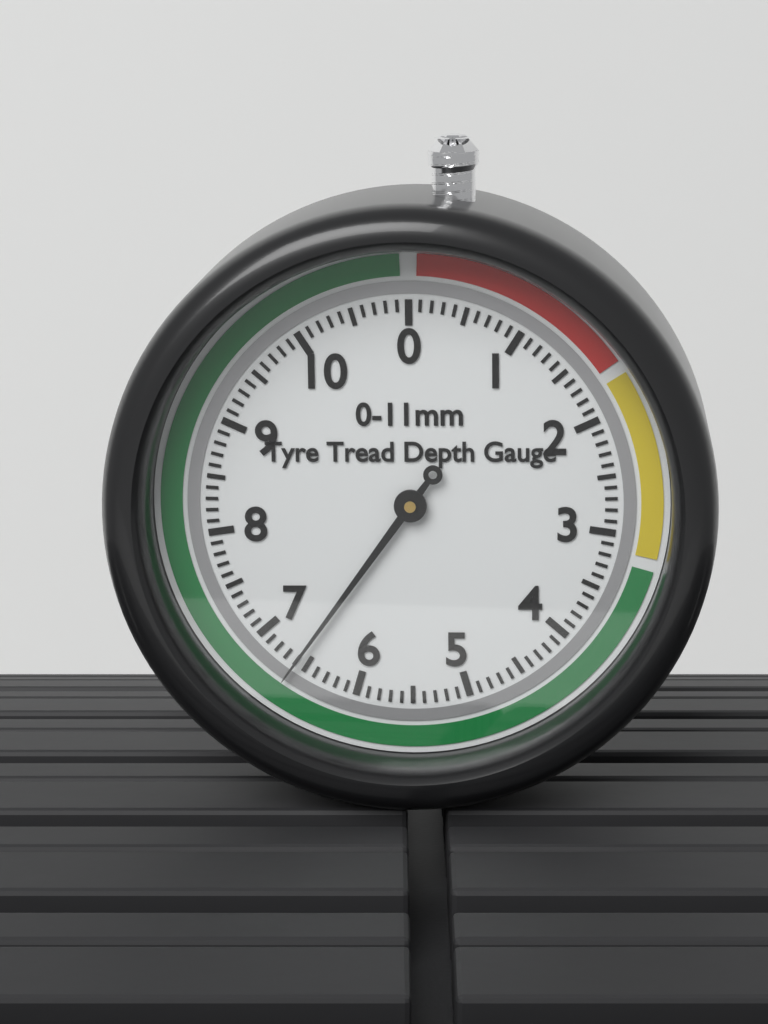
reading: 6.6 mm
